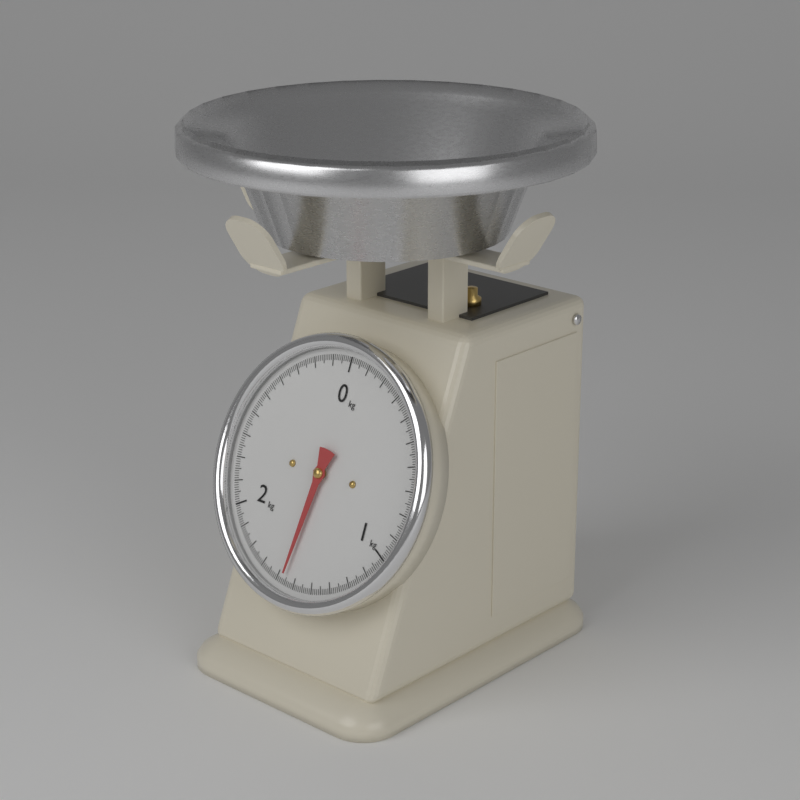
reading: 1.56 kg
